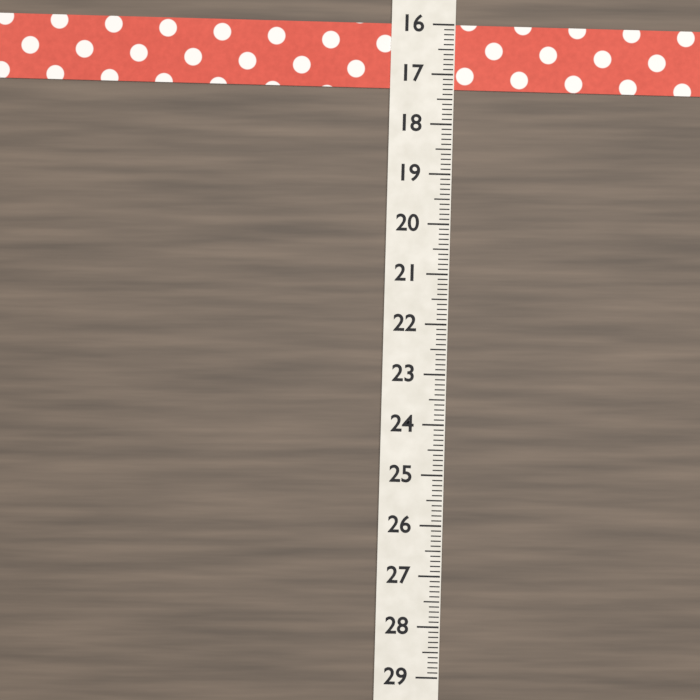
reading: 17.3 (no unit)
